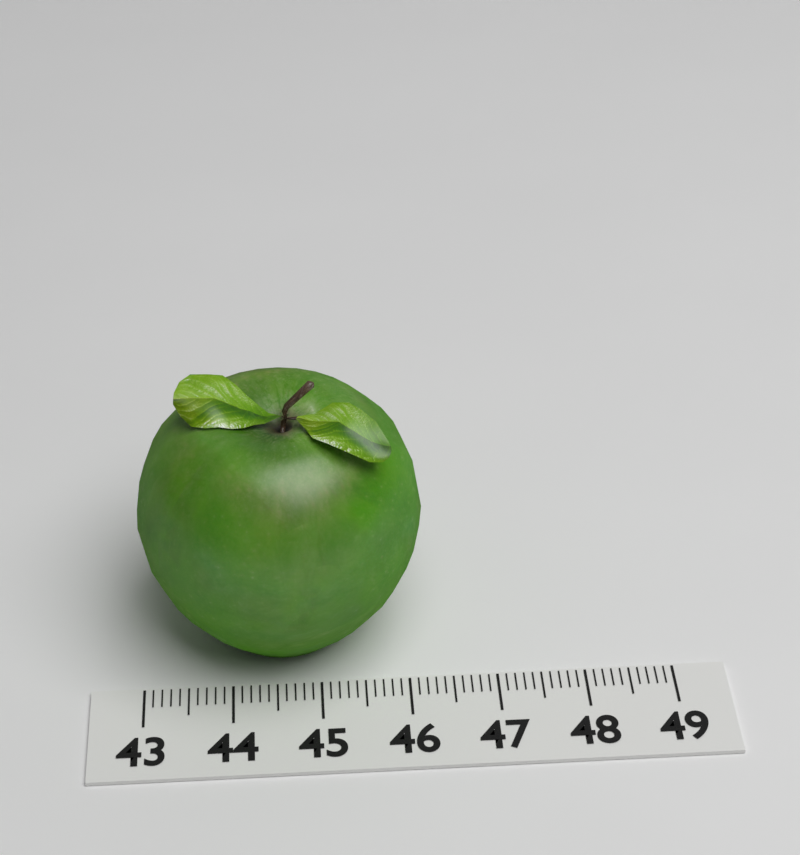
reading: 46.2 (no unit)
